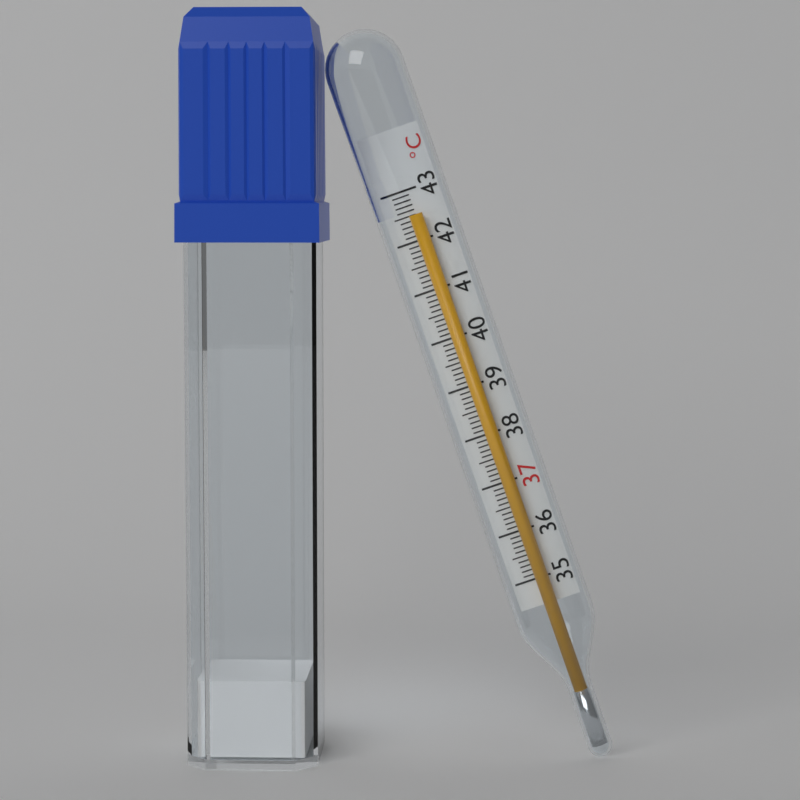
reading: 42.5 °C
